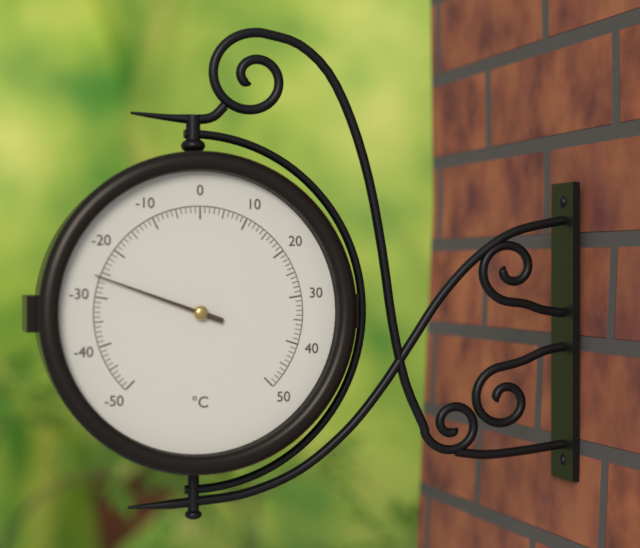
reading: -26 °C
